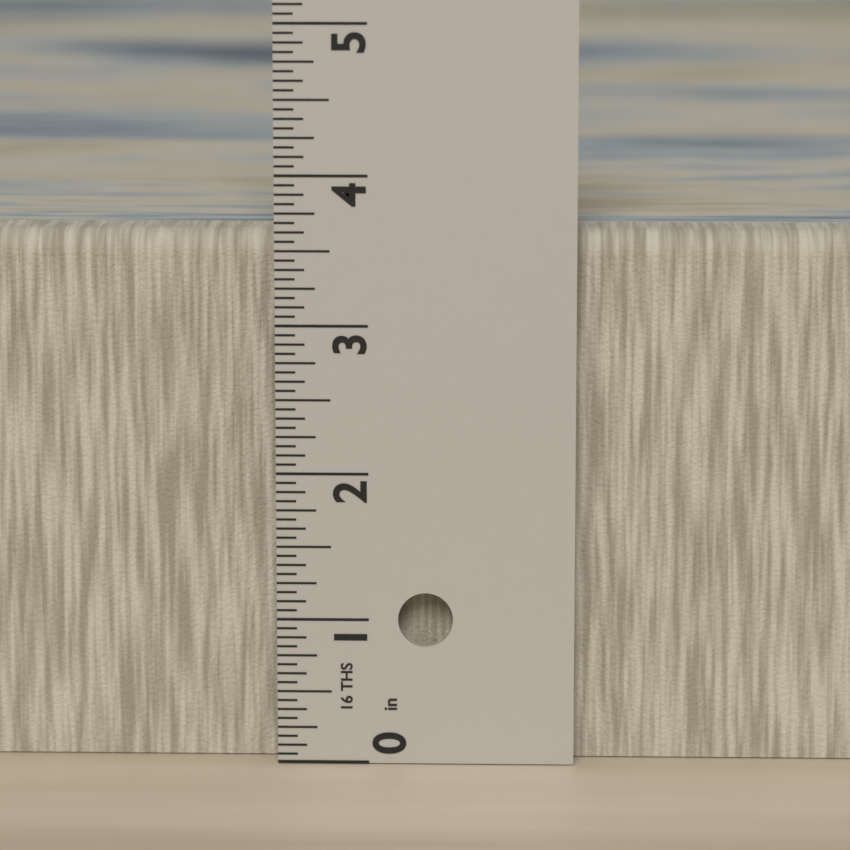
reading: 3.6250 in
